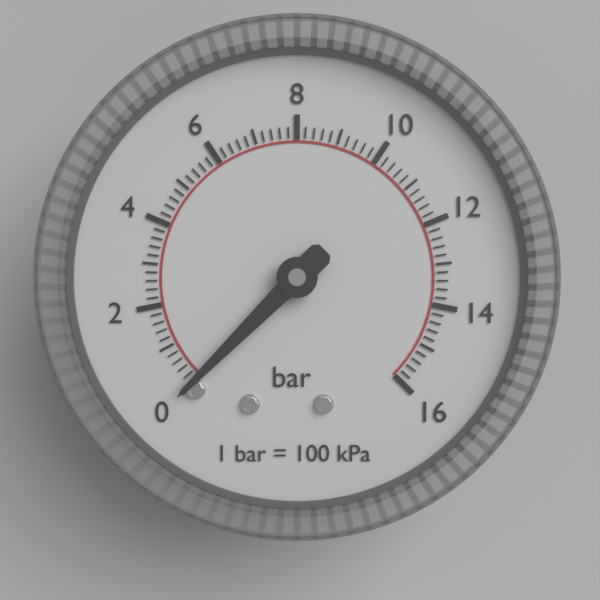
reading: 0.0 bar
